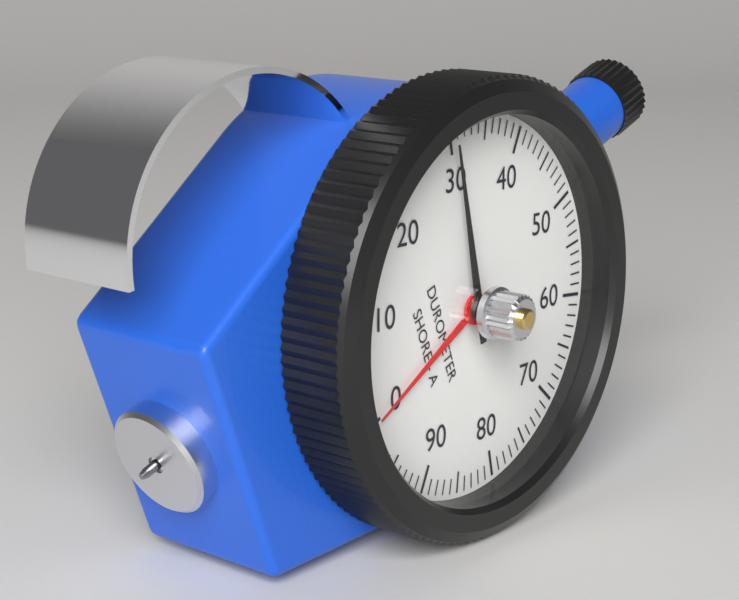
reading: 30 Shore A
